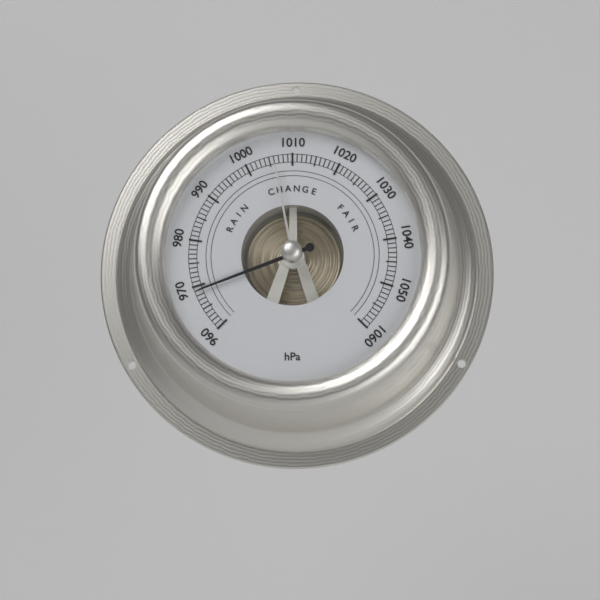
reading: 969 hPa
